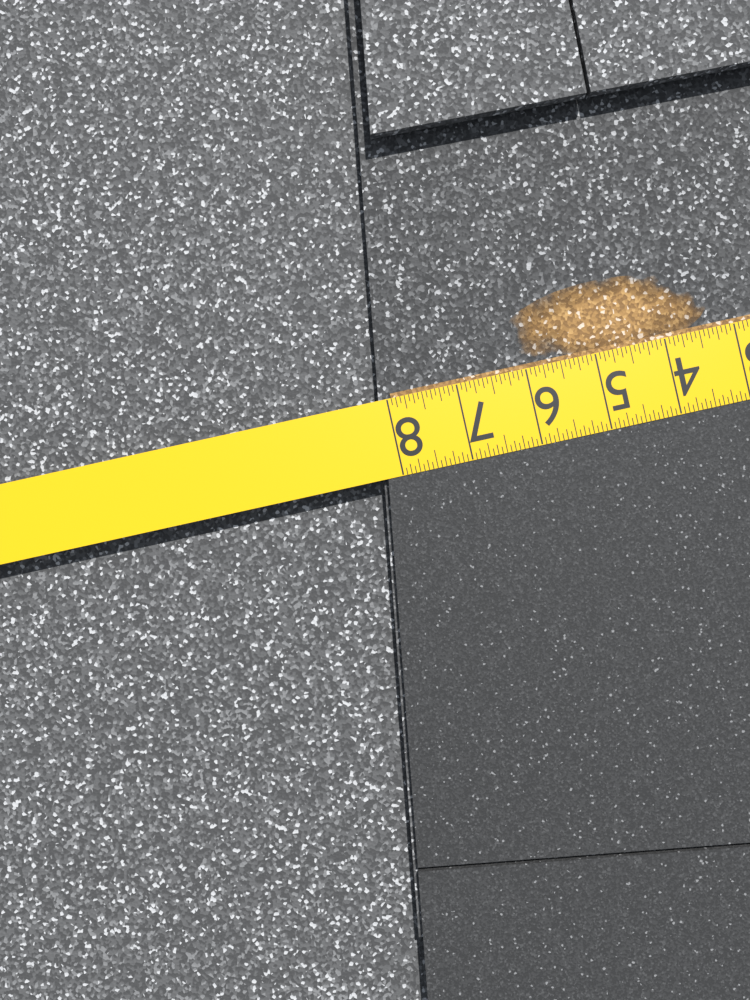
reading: 7.9375 in
